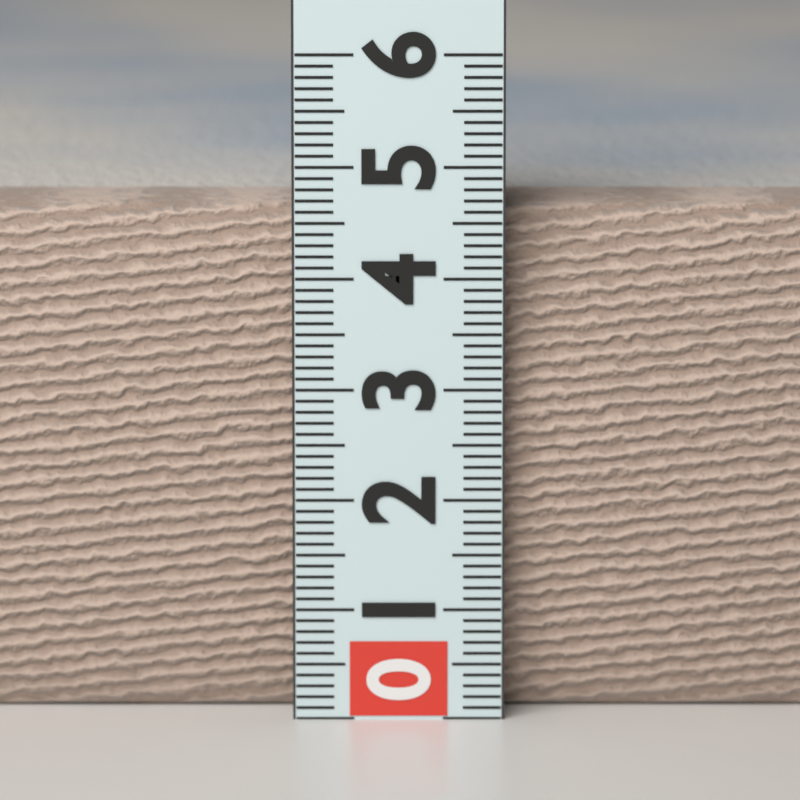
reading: 4.6 (no unit)
